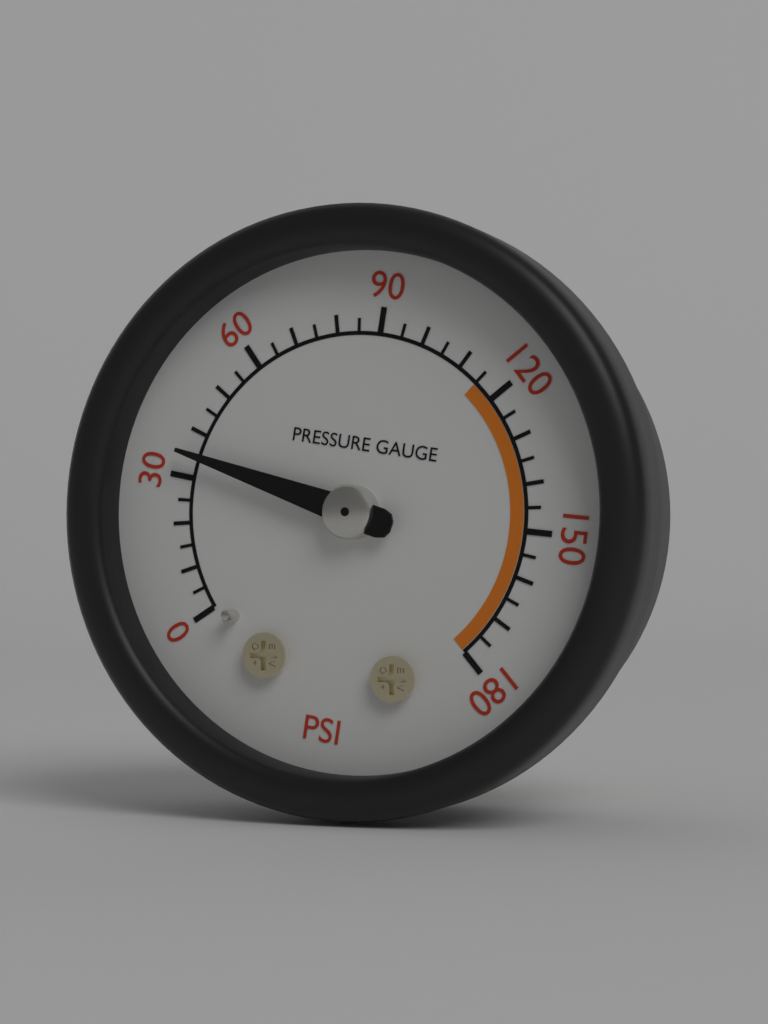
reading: 35 psi
